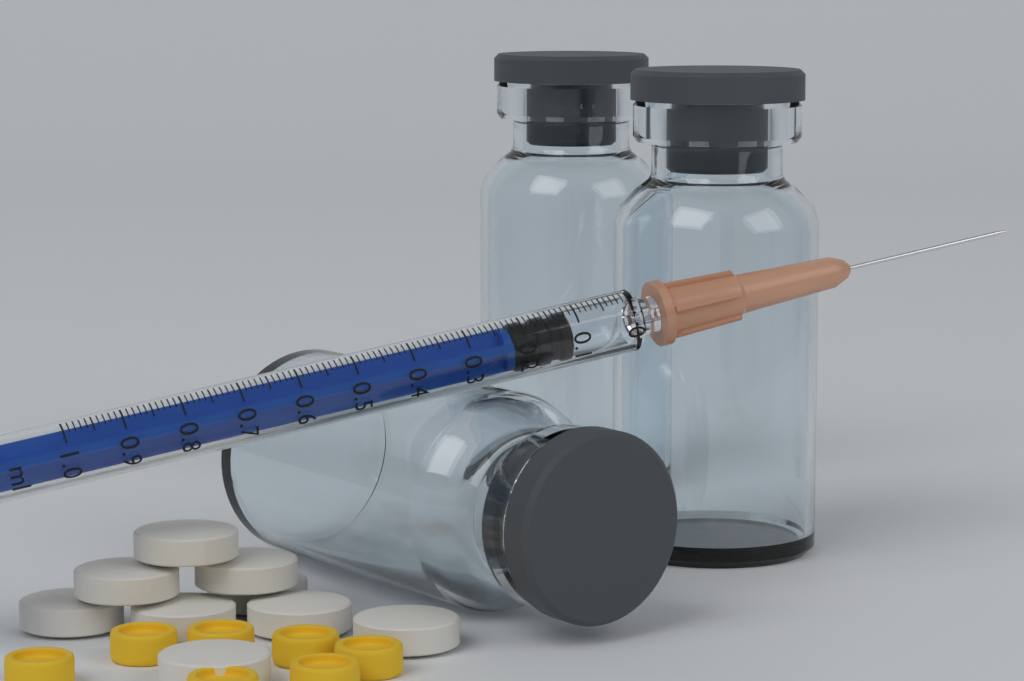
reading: 0.11 ml
